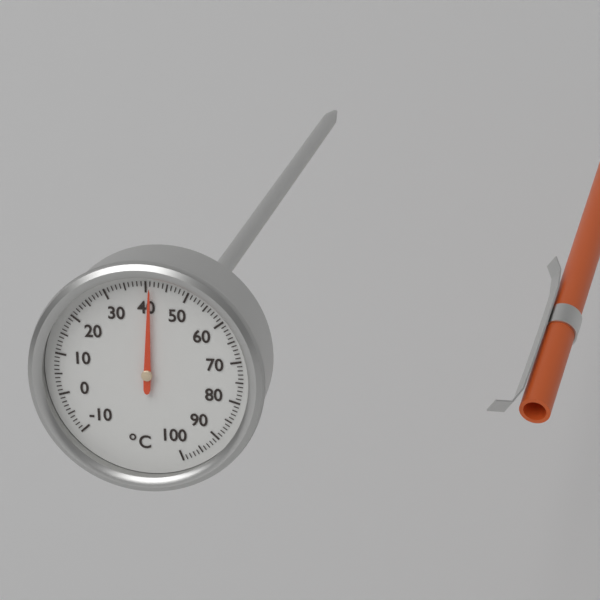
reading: 41 °C
